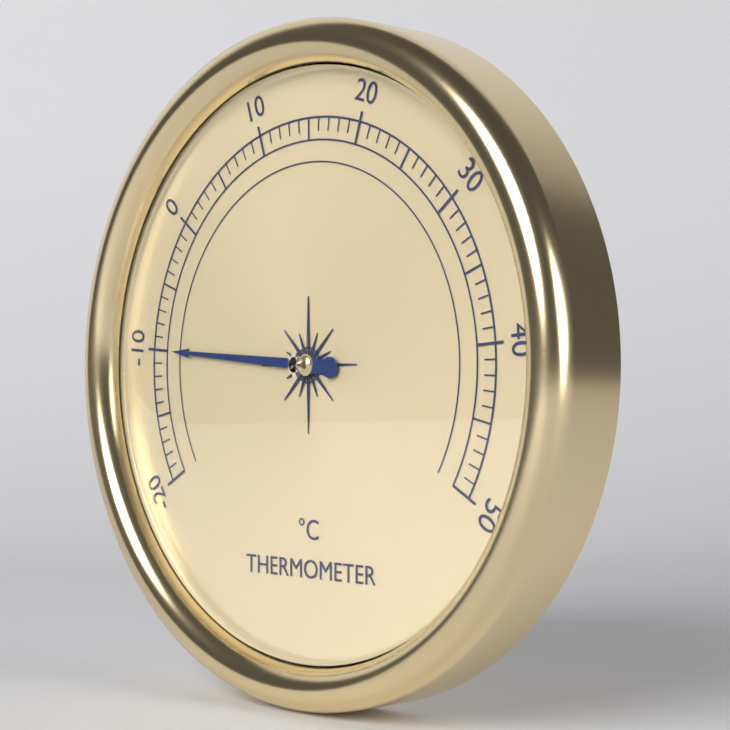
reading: -10 °C
